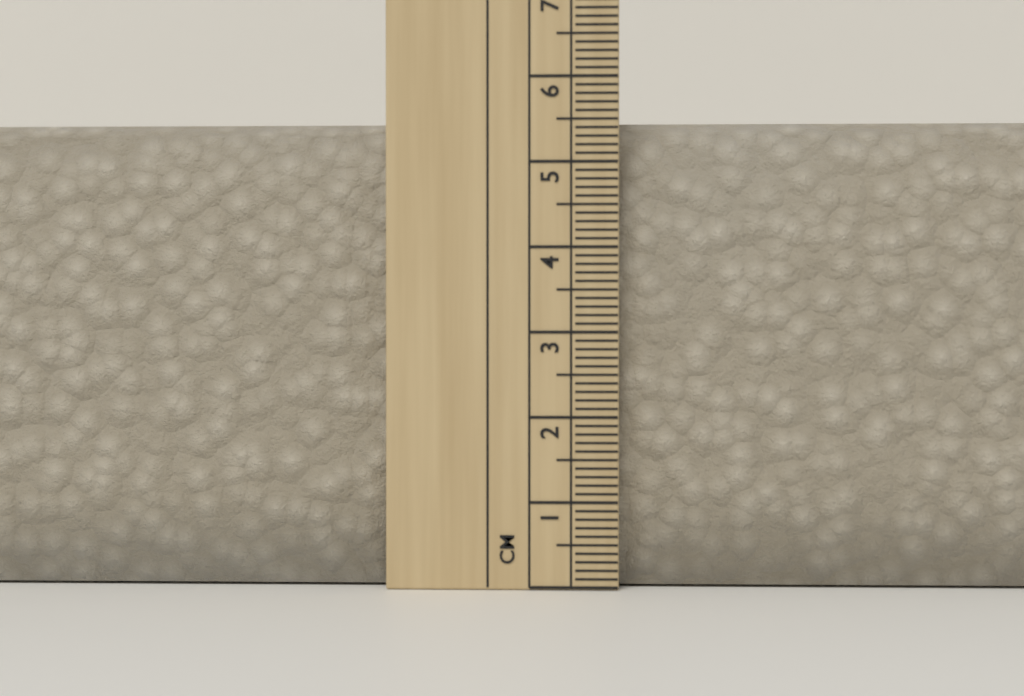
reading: 5.5 cm
